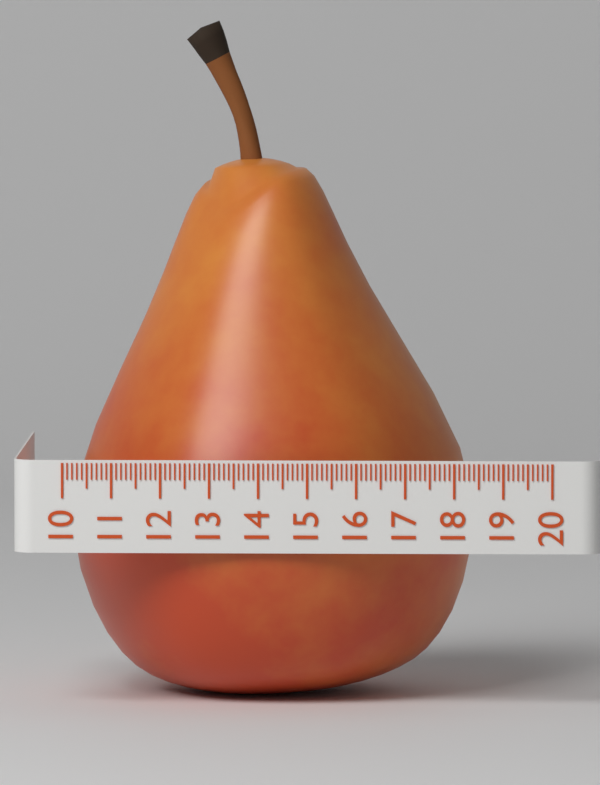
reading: 18.3 (no unit)
